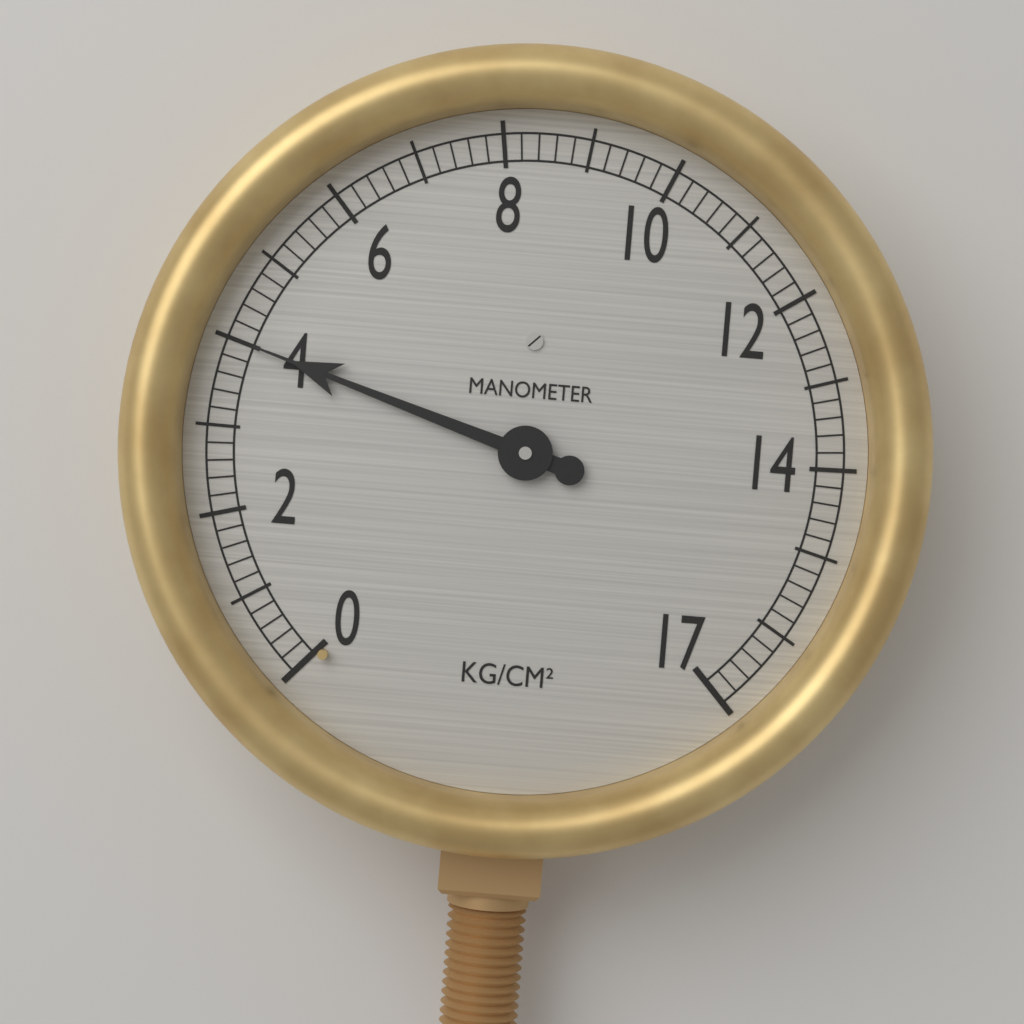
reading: 4.0 kg/cm²
